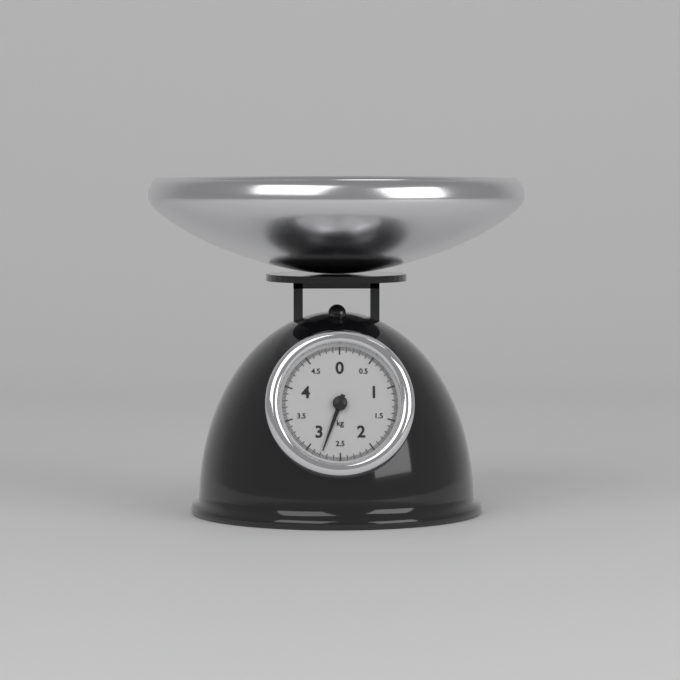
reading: 2.78 kg
